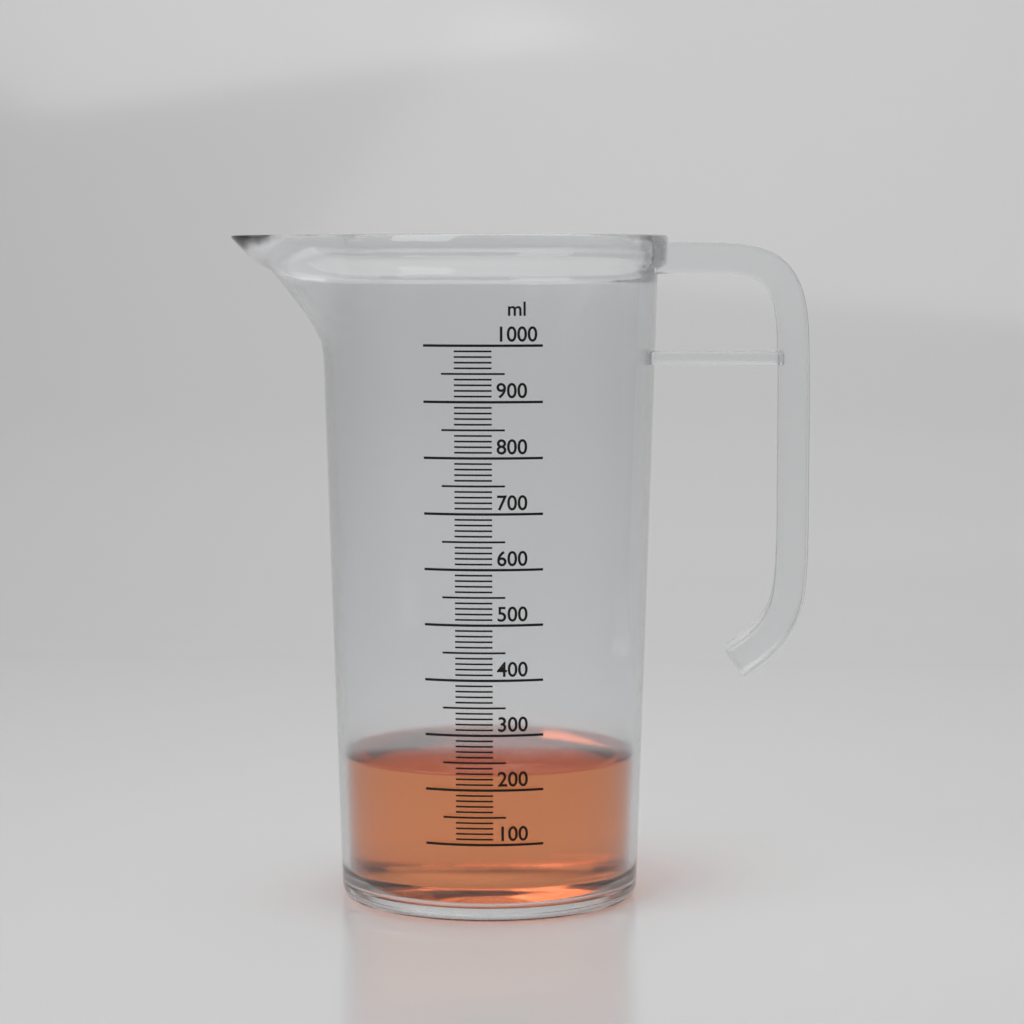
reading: 230 ml
